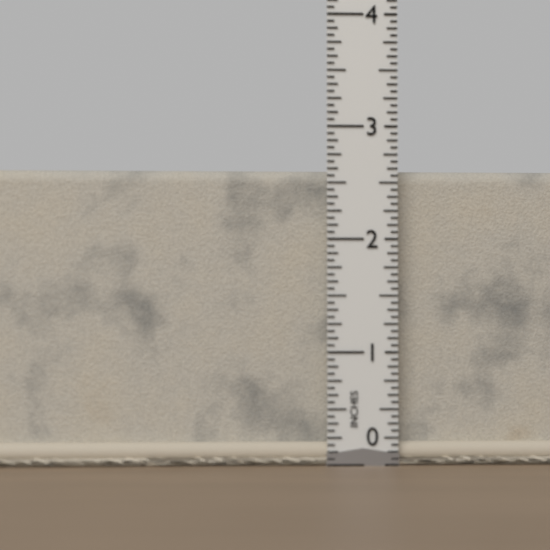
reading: 2.6250 in
